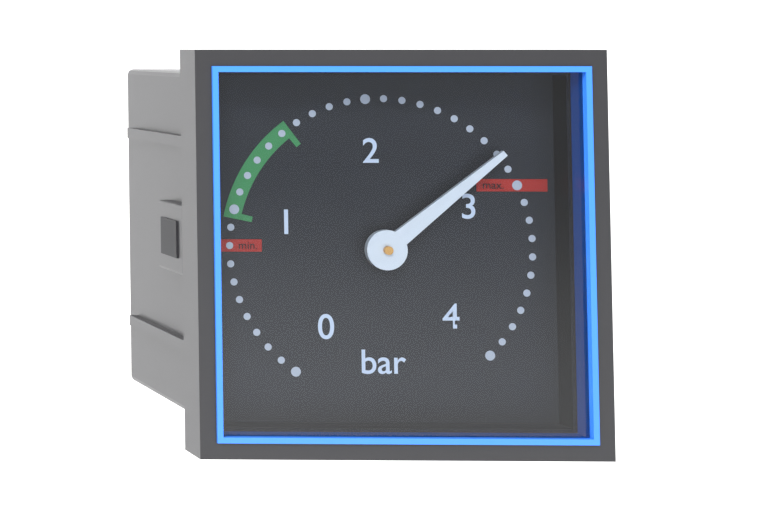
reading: 2.8 bar
